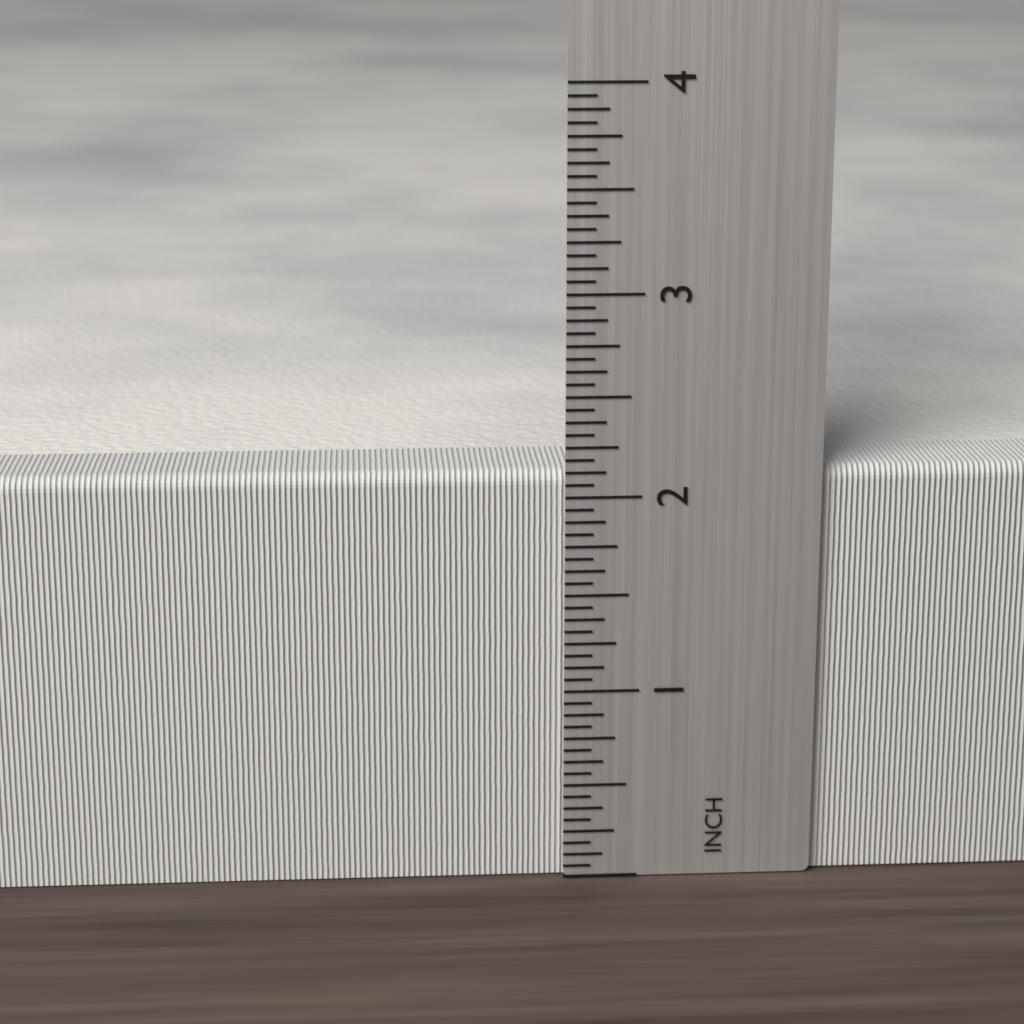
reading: 2.1250 inch
